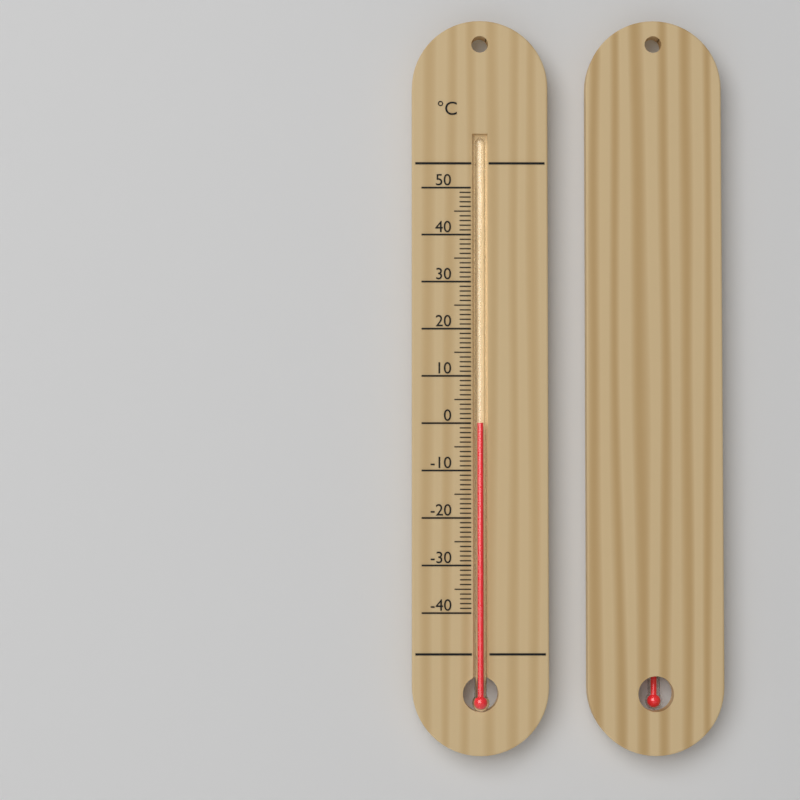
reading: 0 °C
